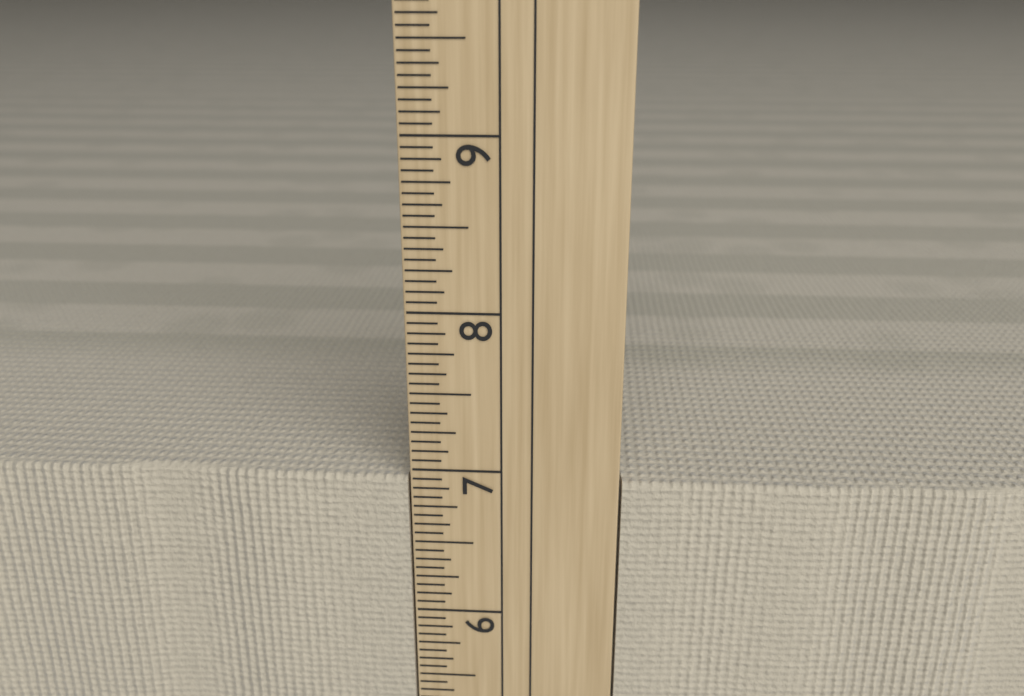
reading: 6.9375 in
